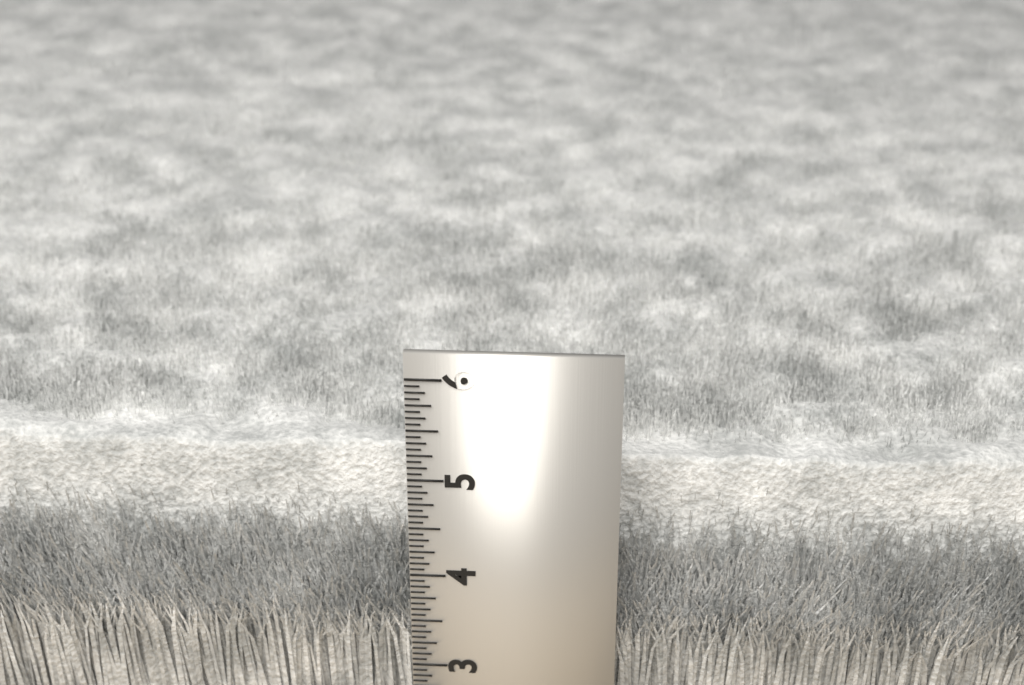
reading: 4.9375 in
